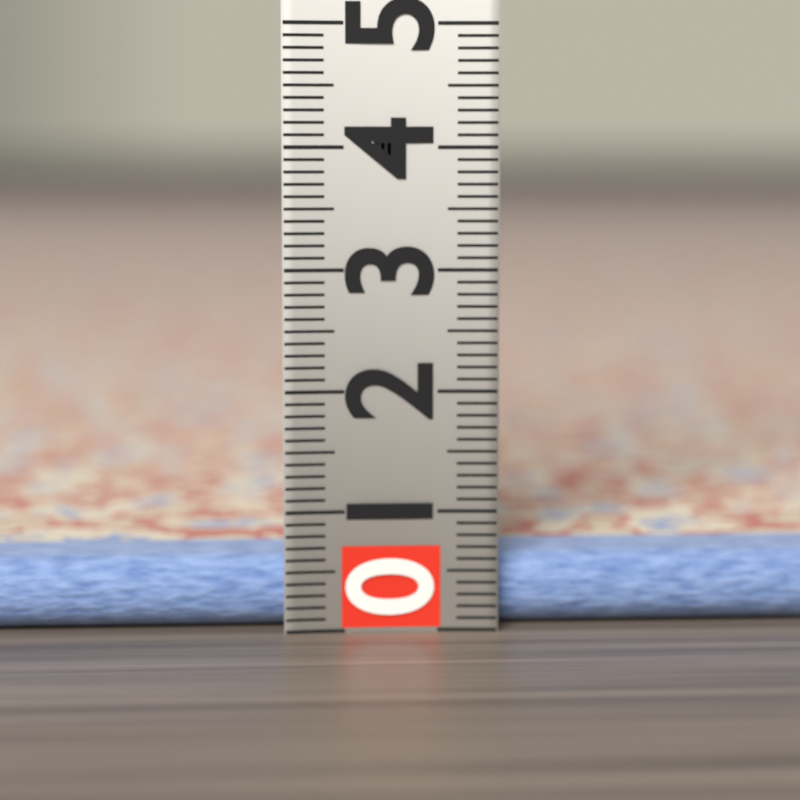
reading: 0.6 (no unit)
